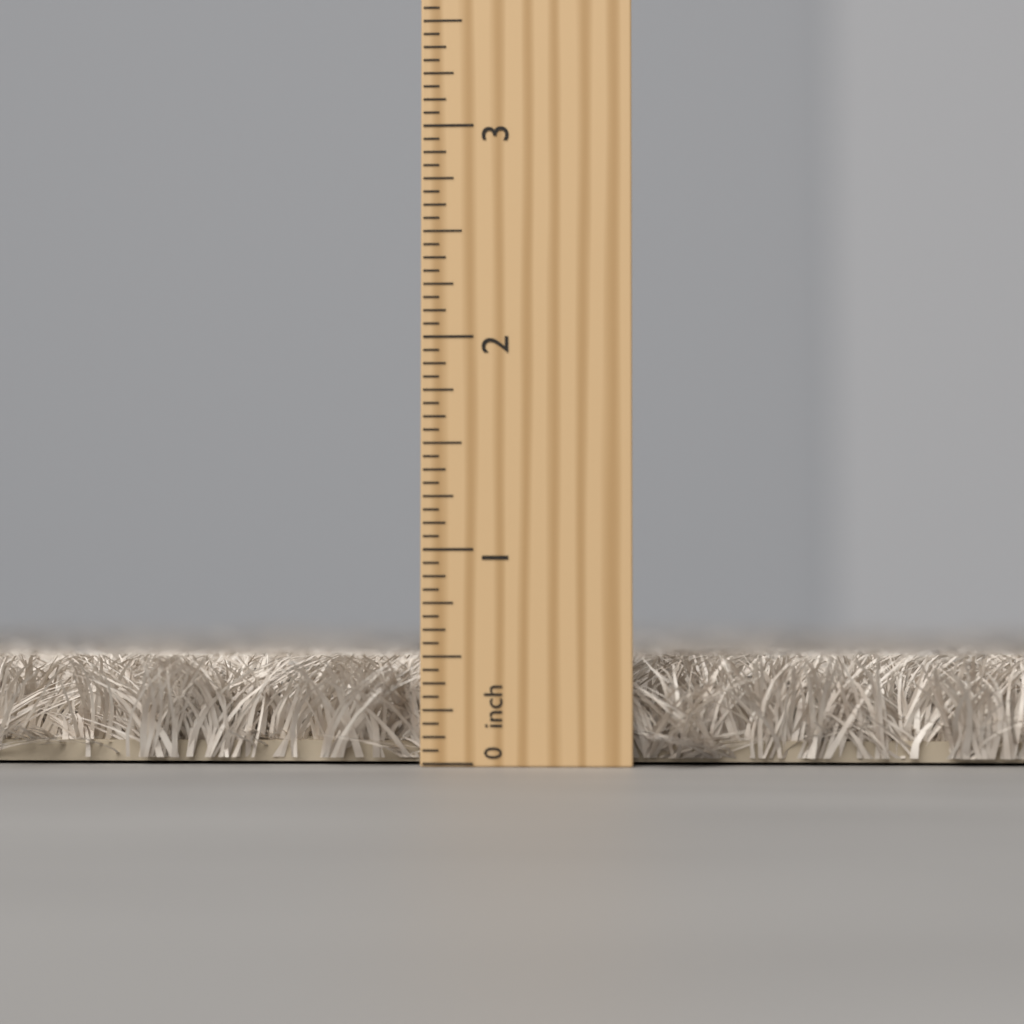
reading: 0.5000 inch
